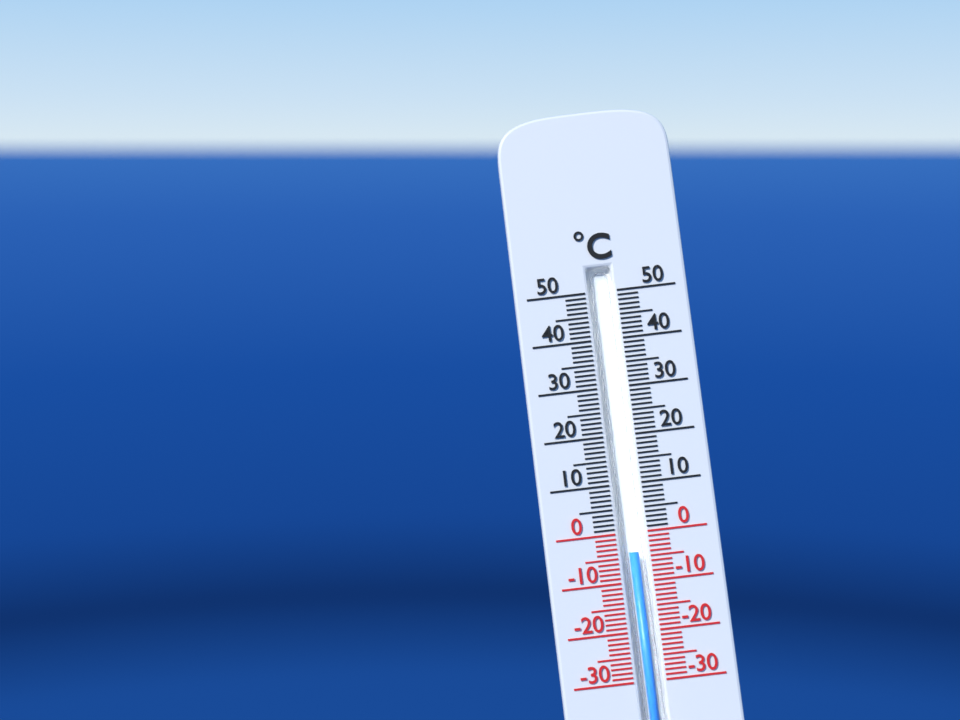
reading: -4 °C
